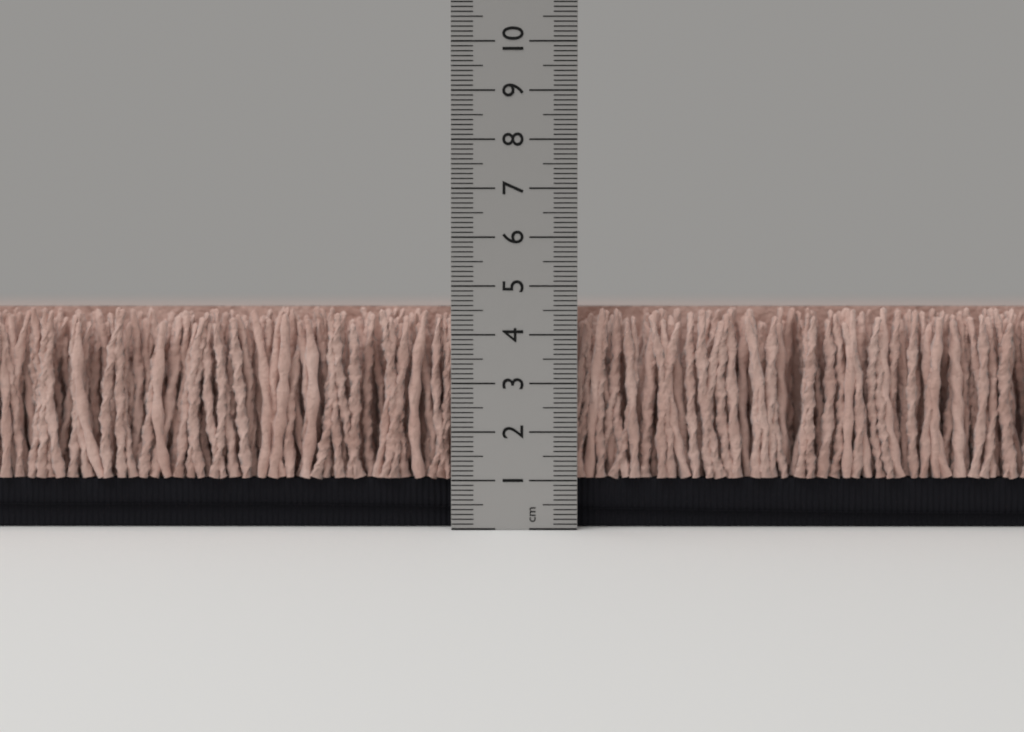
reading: 4.6 cm
